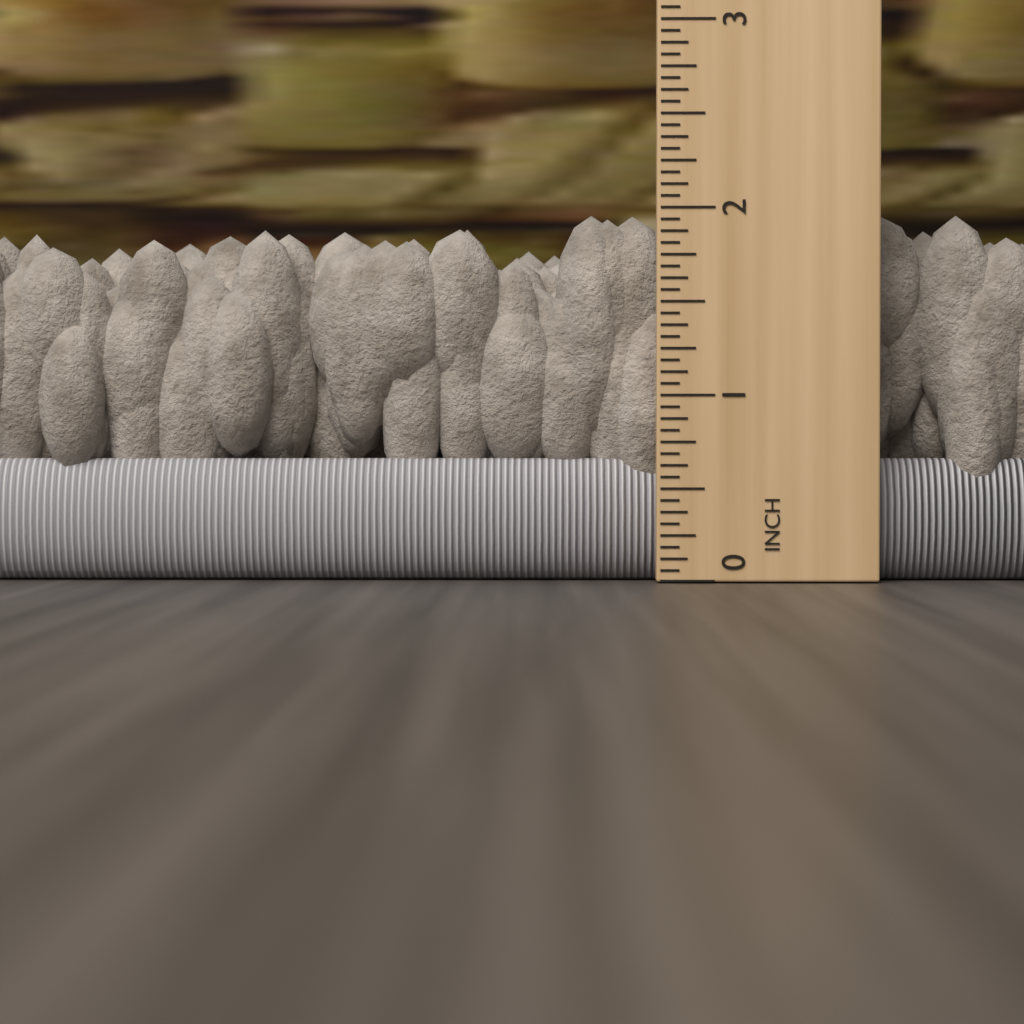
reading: 2.0000 in
